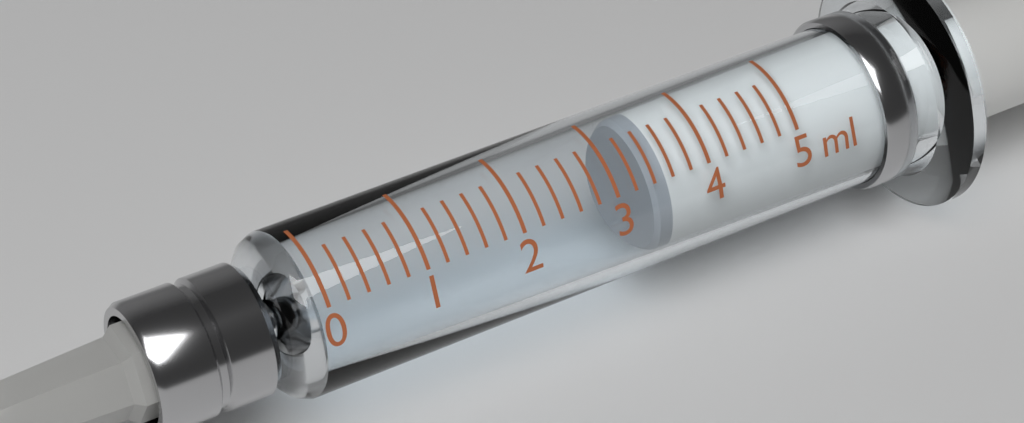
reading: 3.4 ml
